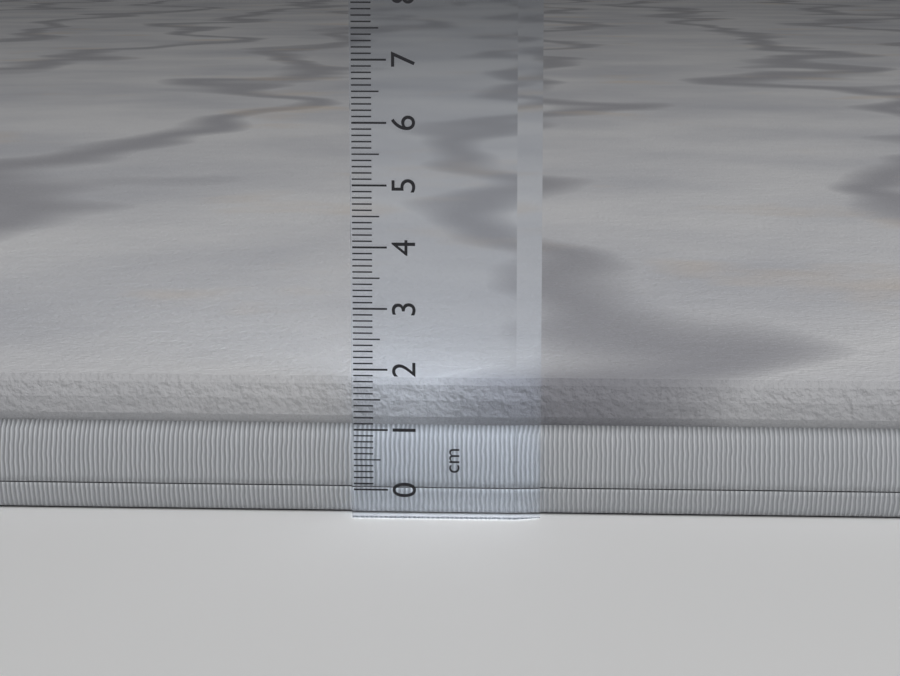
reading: 1.8 cm
